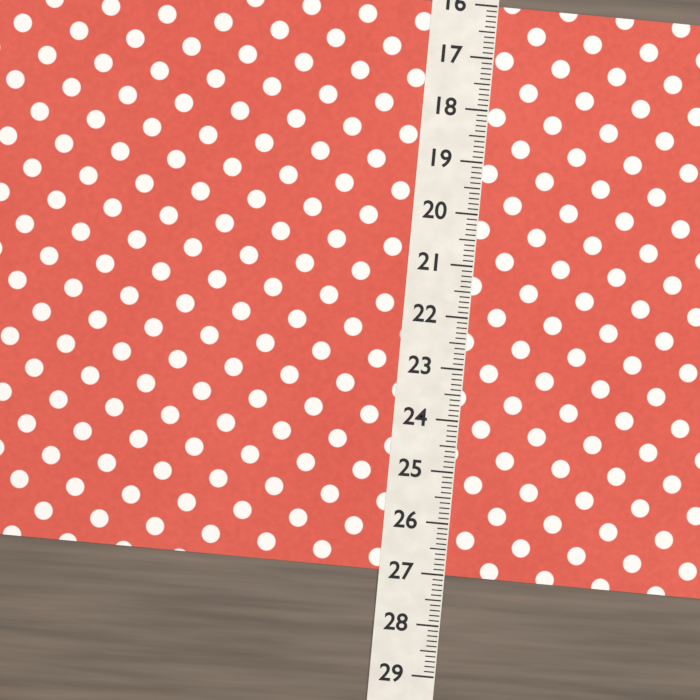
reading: 27.0 (no unit)
